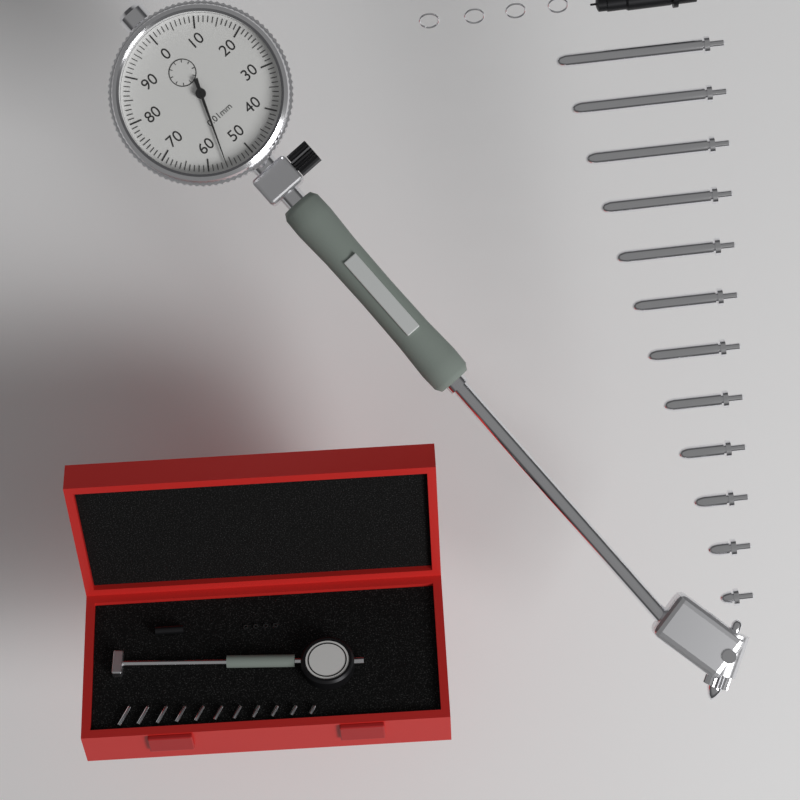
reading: 0.56 mm
